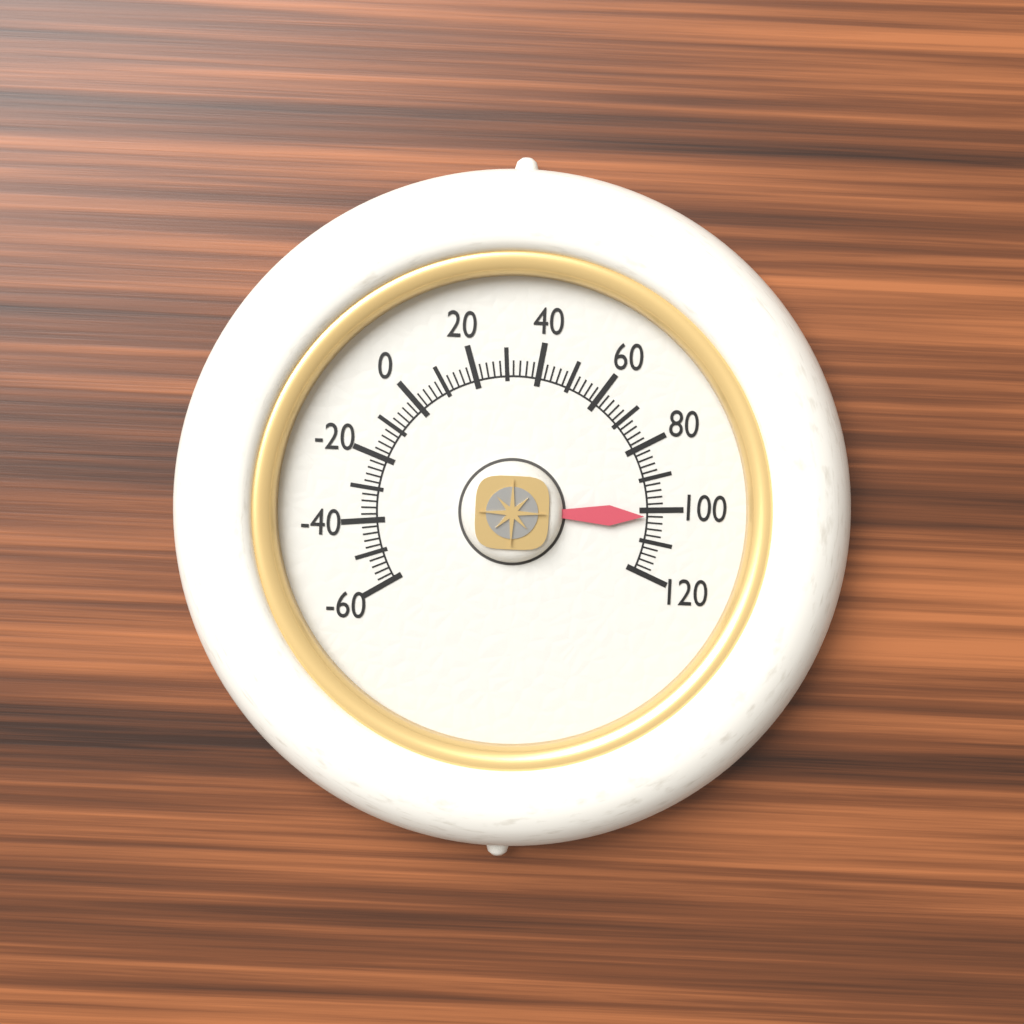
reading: 102 (no unit)
